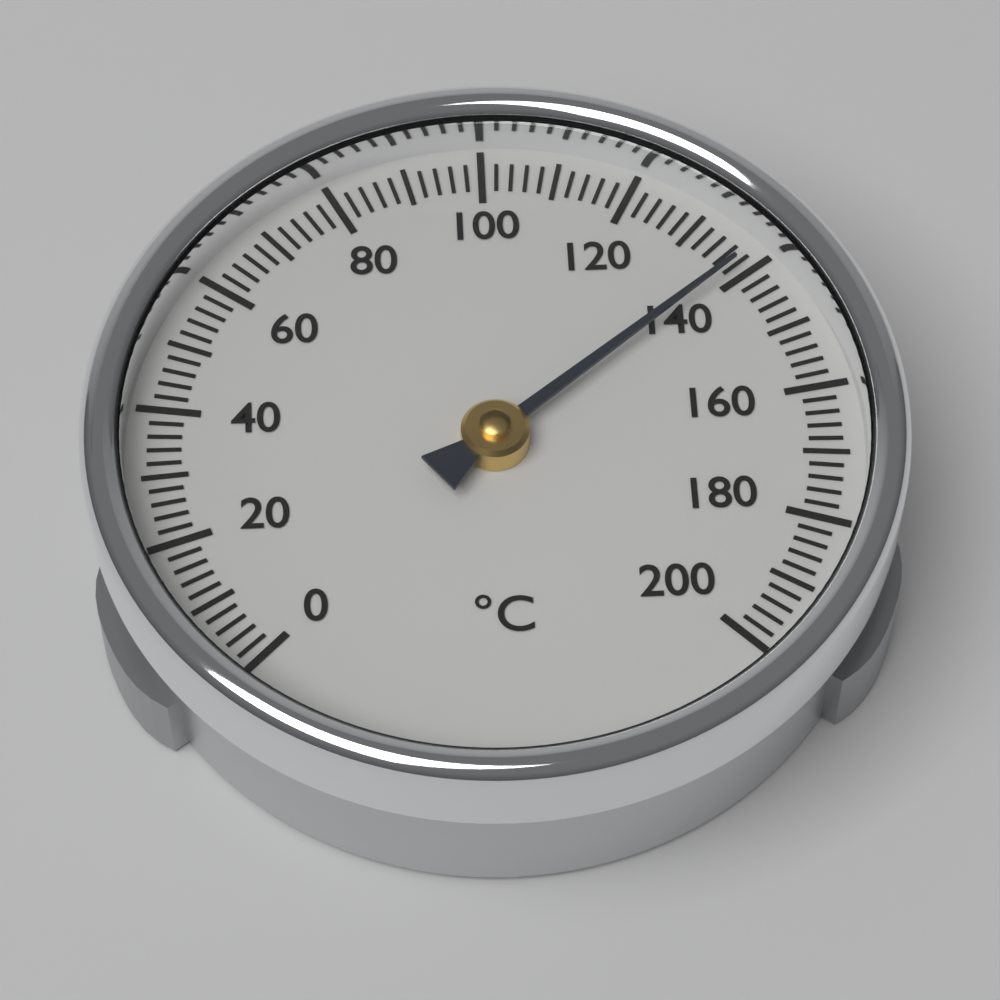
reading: 138 °C
